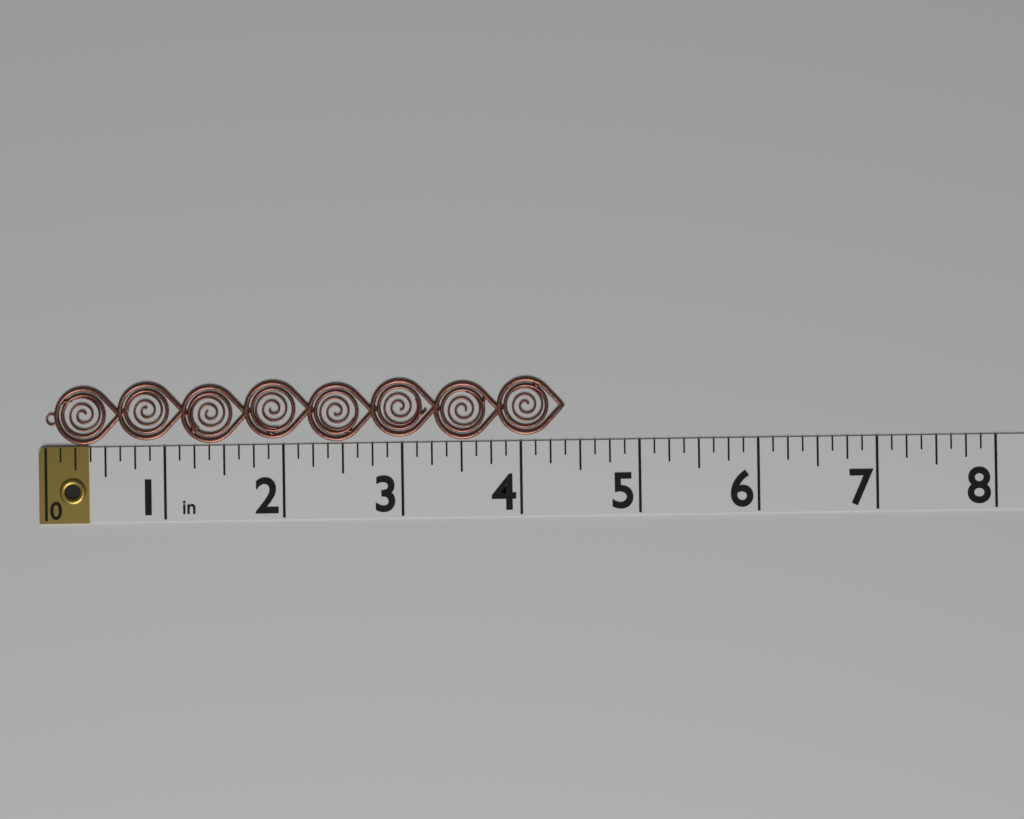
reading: 4.375 in
